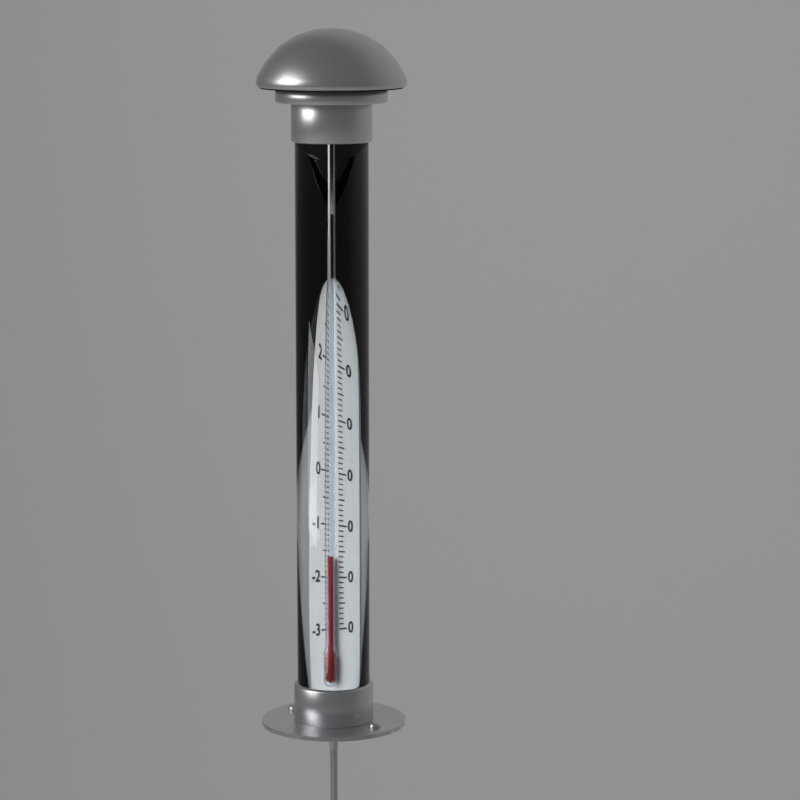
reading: -16 °C
